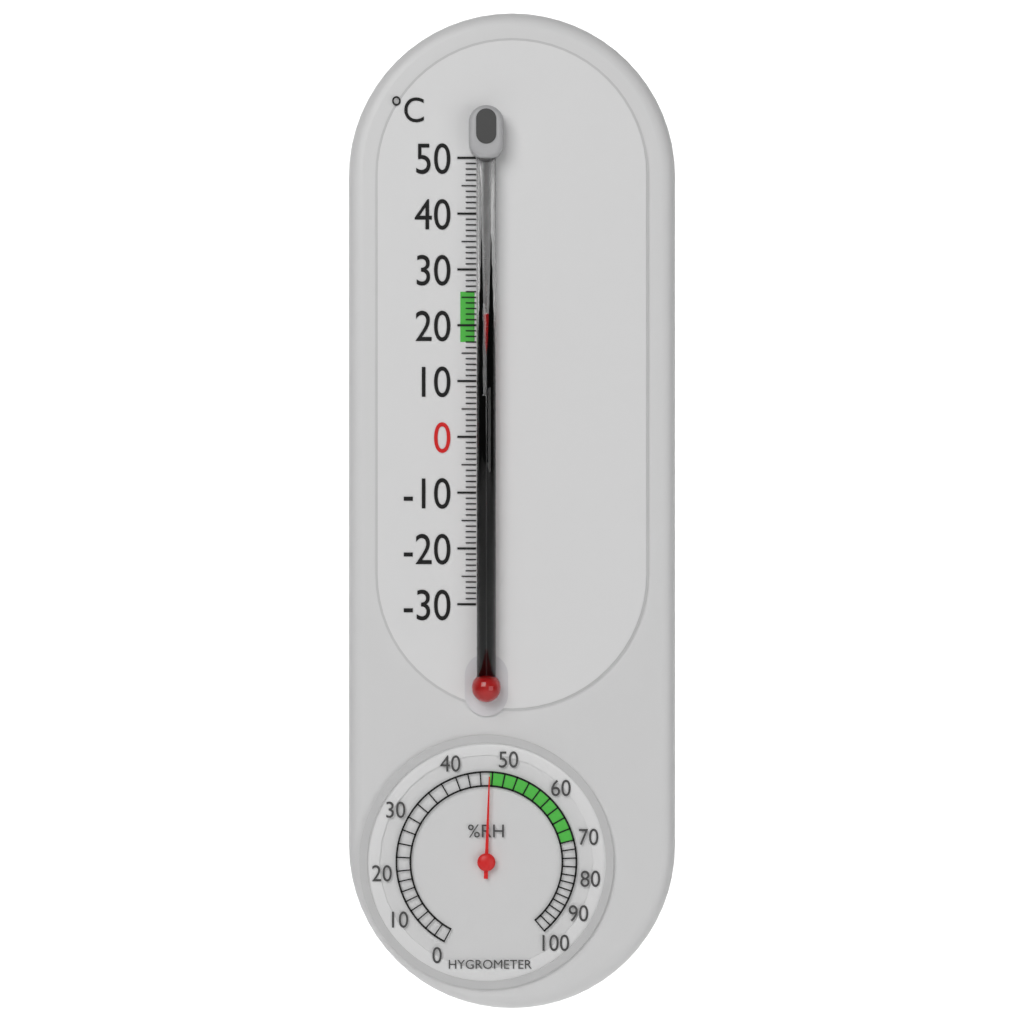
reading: 22 °C
